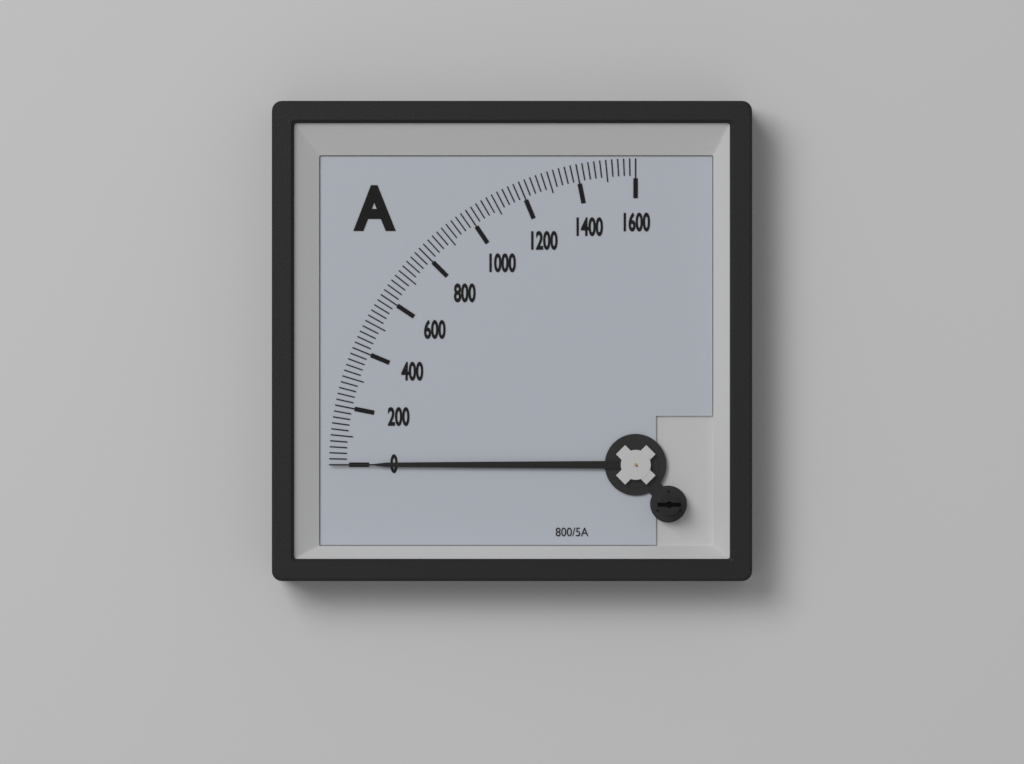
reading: 0 A
